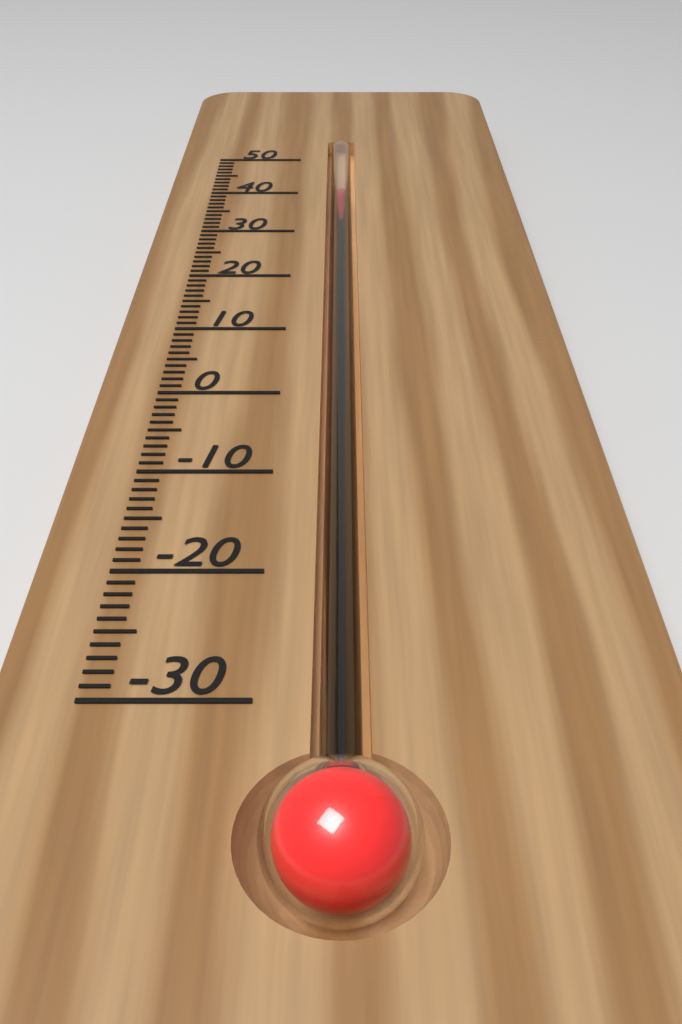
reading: 40 (no unit)
